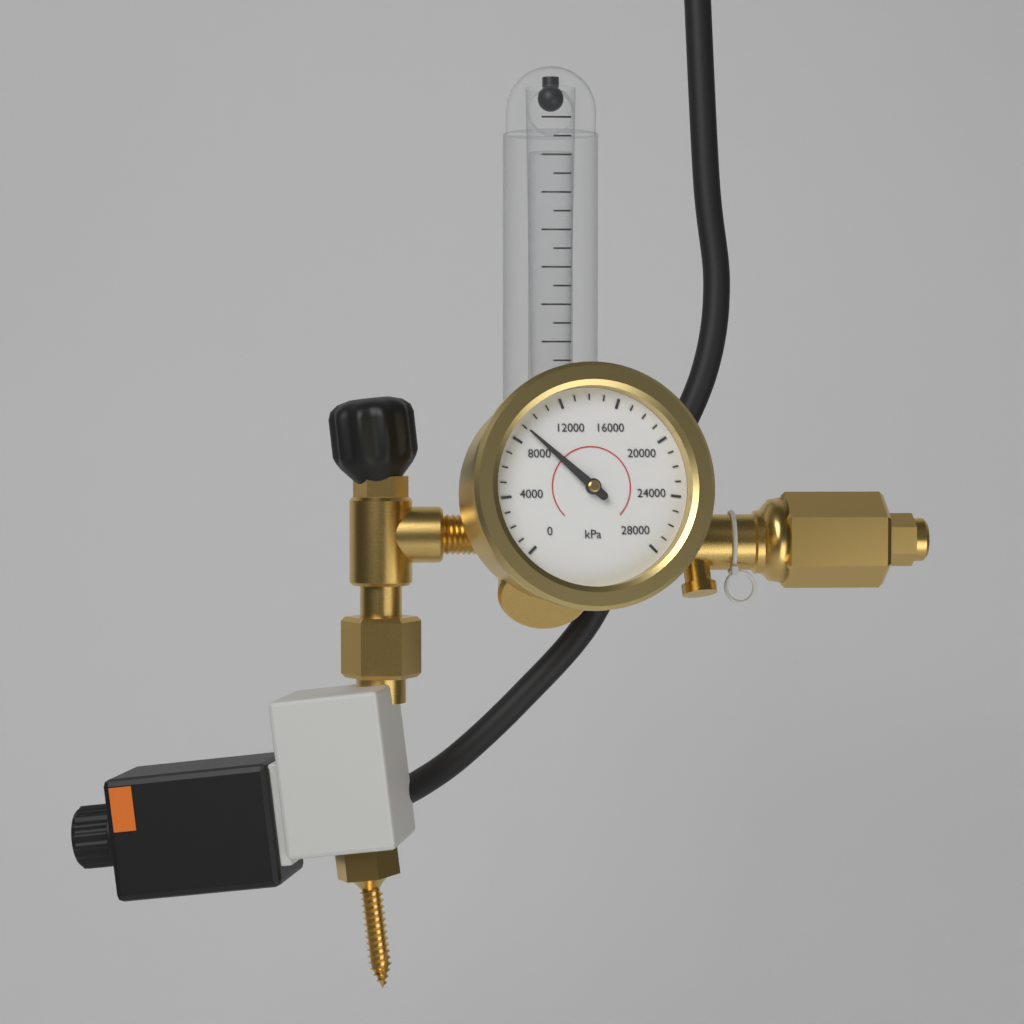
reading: 9000 kPa
